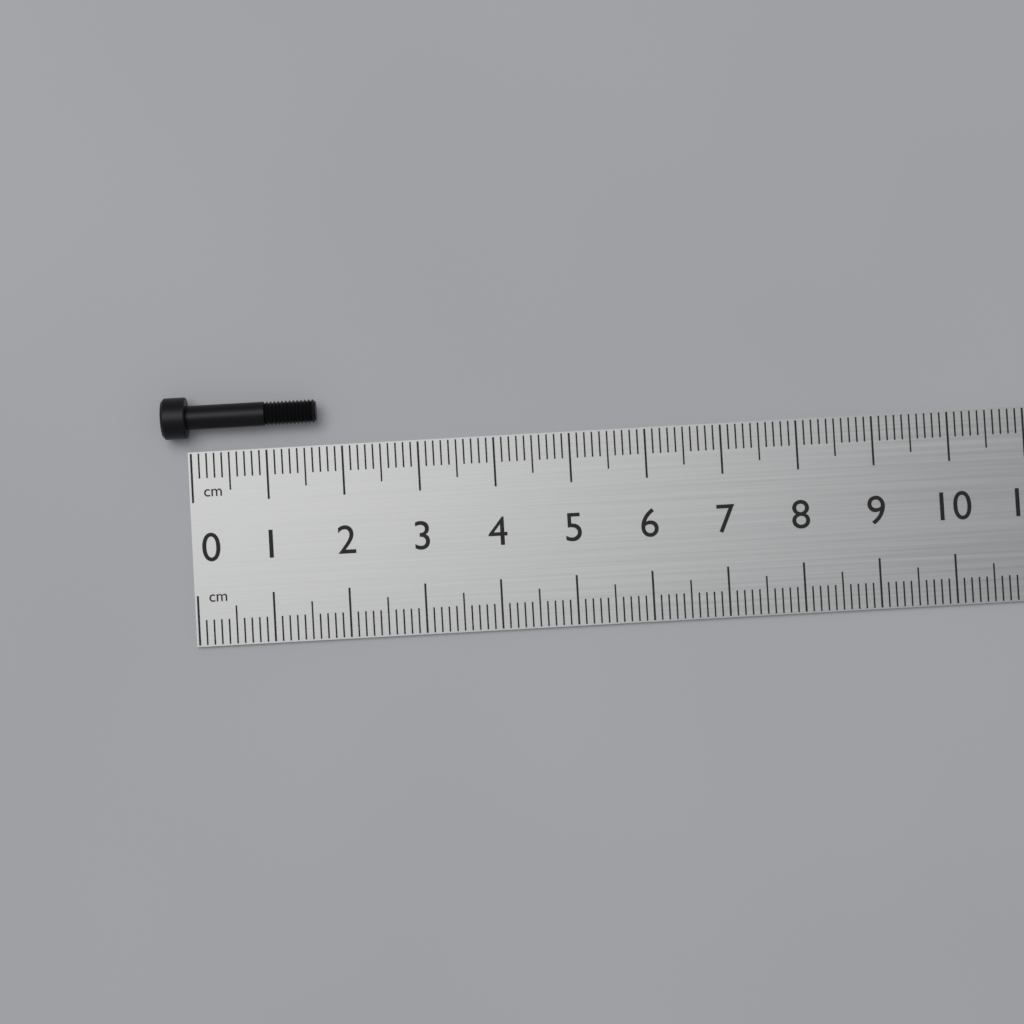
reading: 1.7 cm
